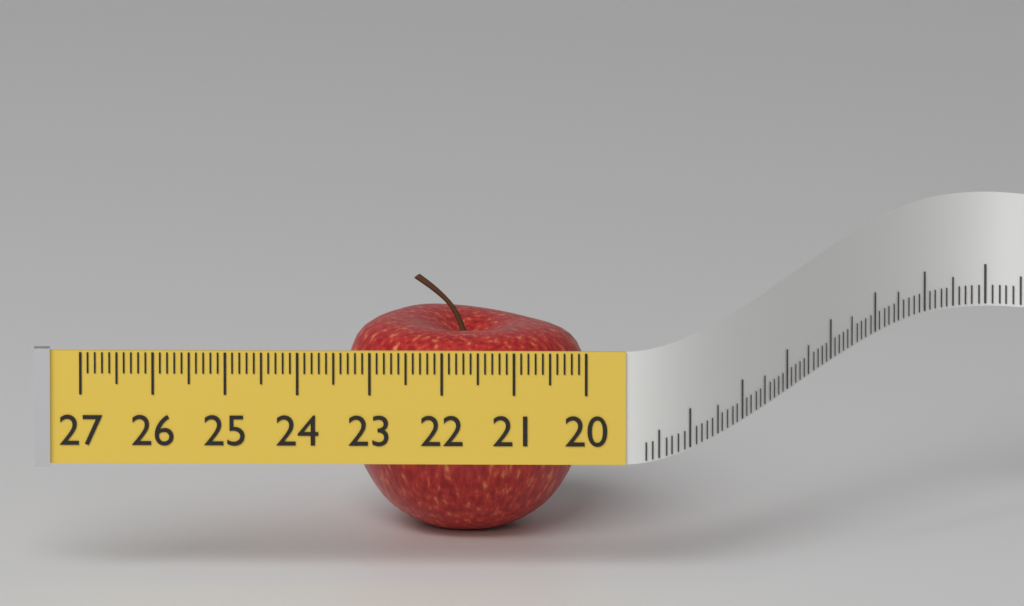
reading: 23.4 (no unit)
